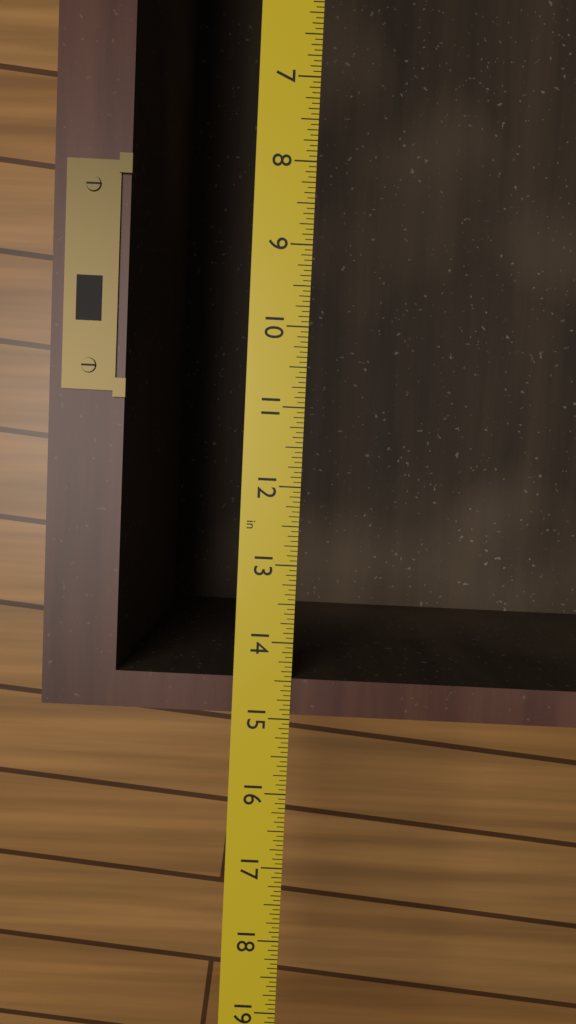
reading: 14.9375 in
